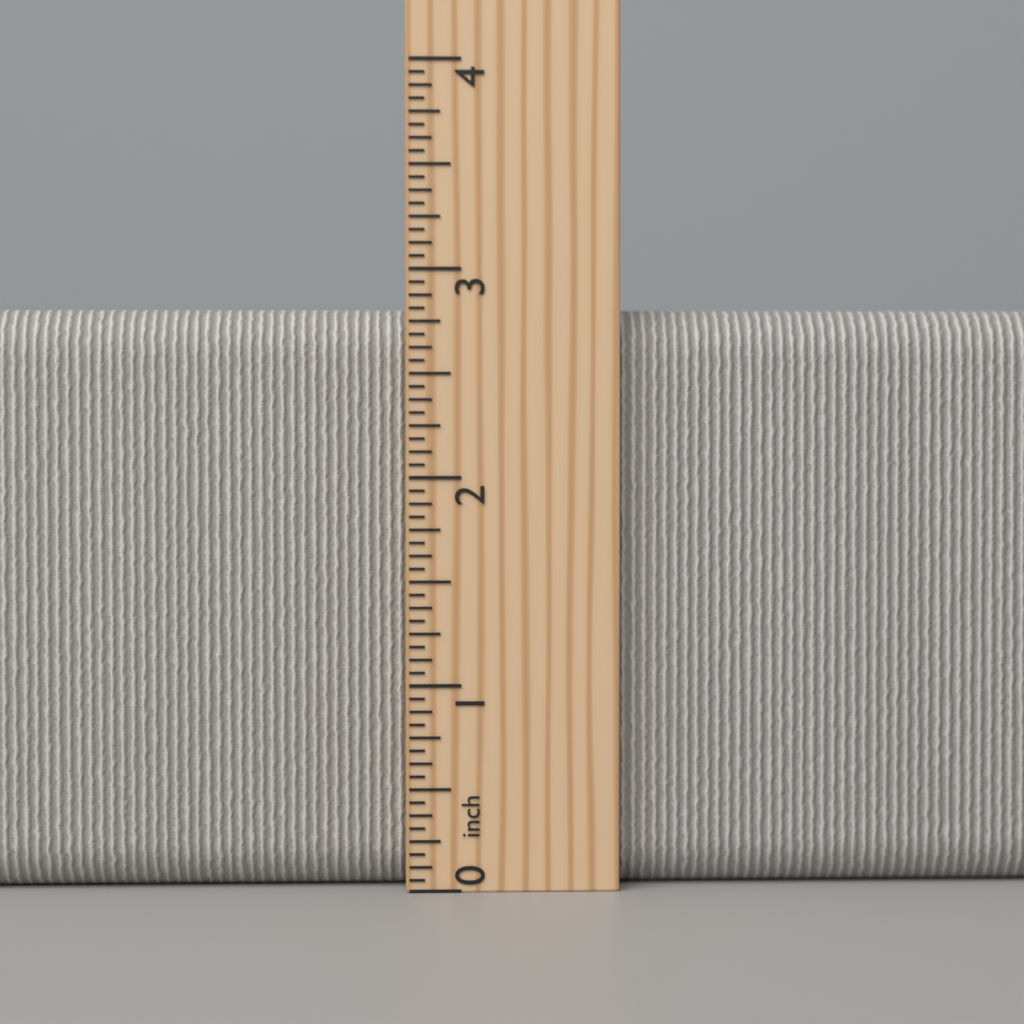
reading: 2.8125 inch
